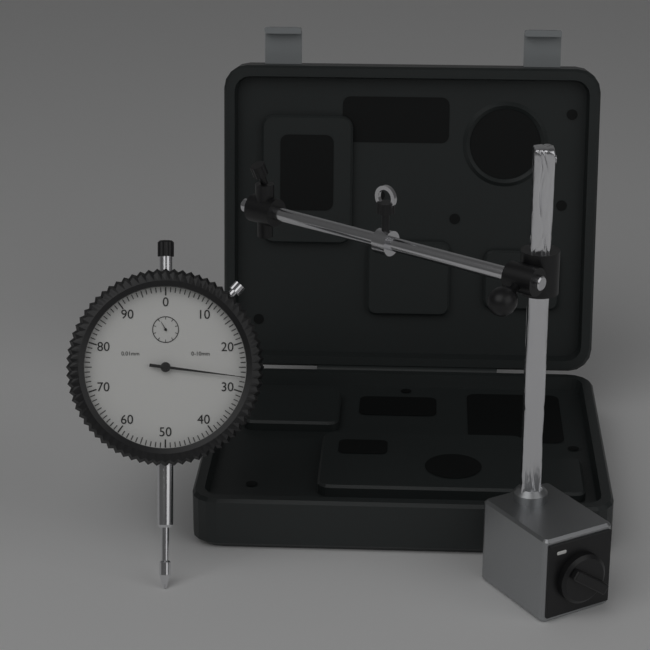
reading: 0.27 mm
